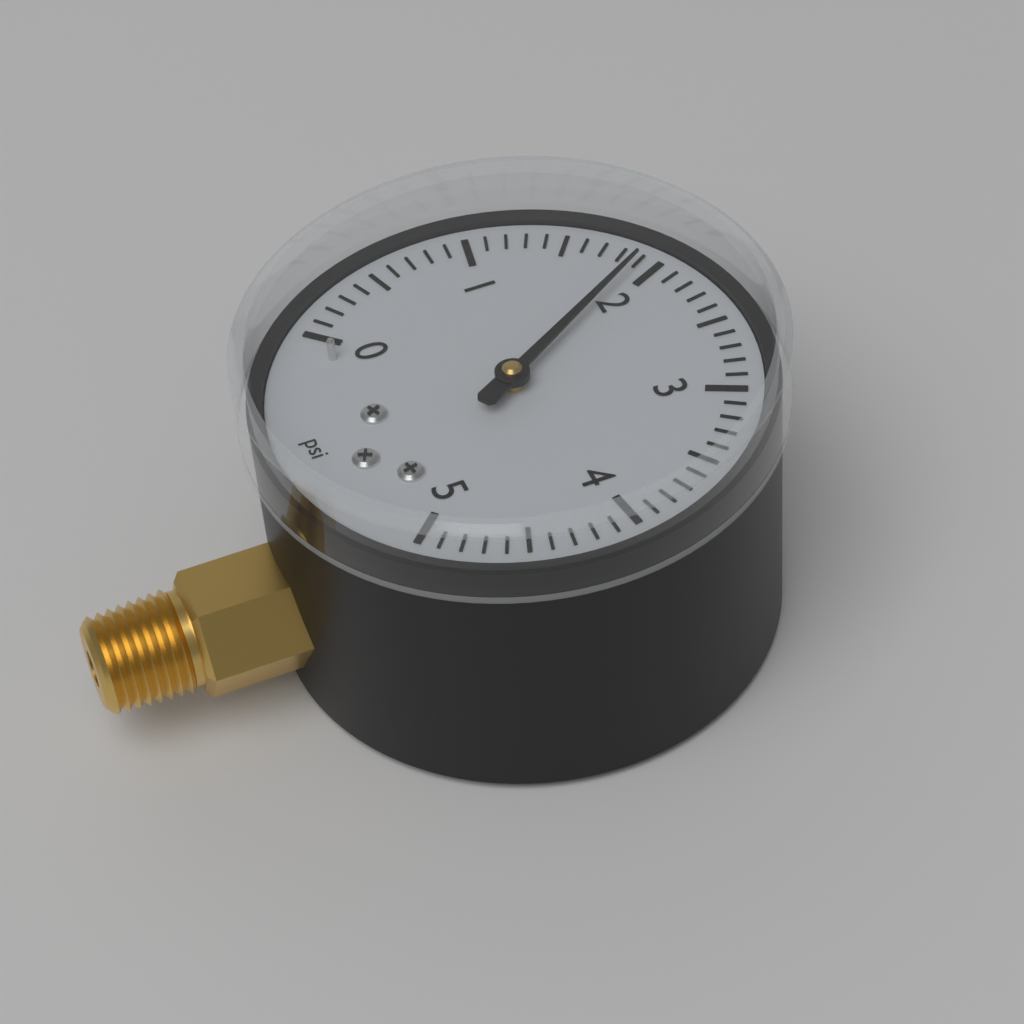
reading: 1.9 psi
